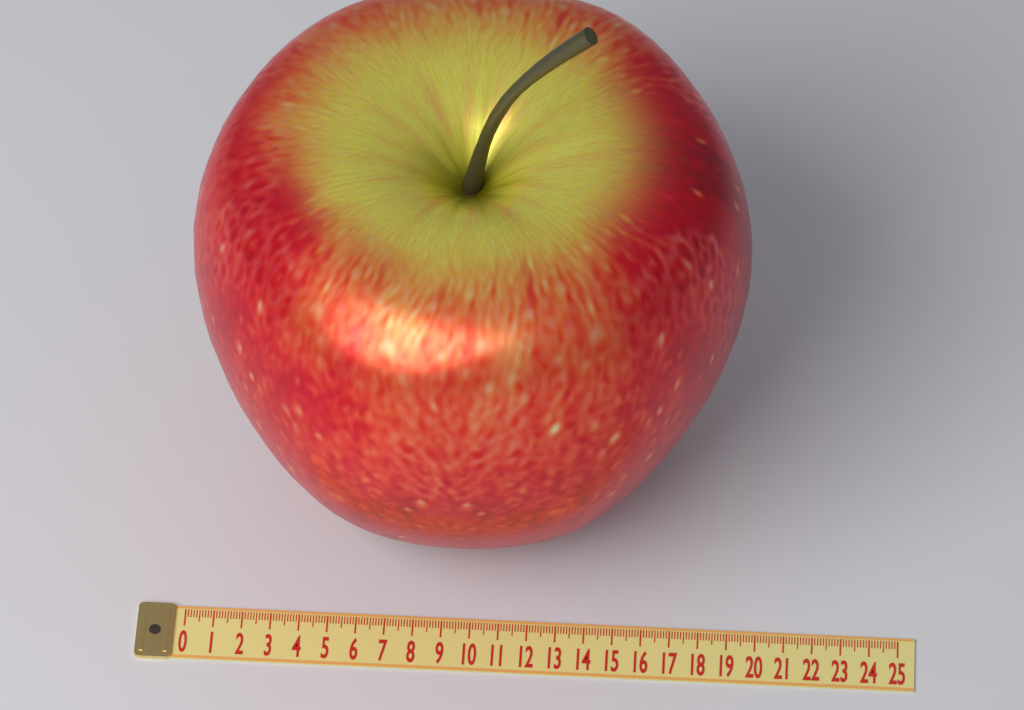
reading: 19.3 (no unit)
